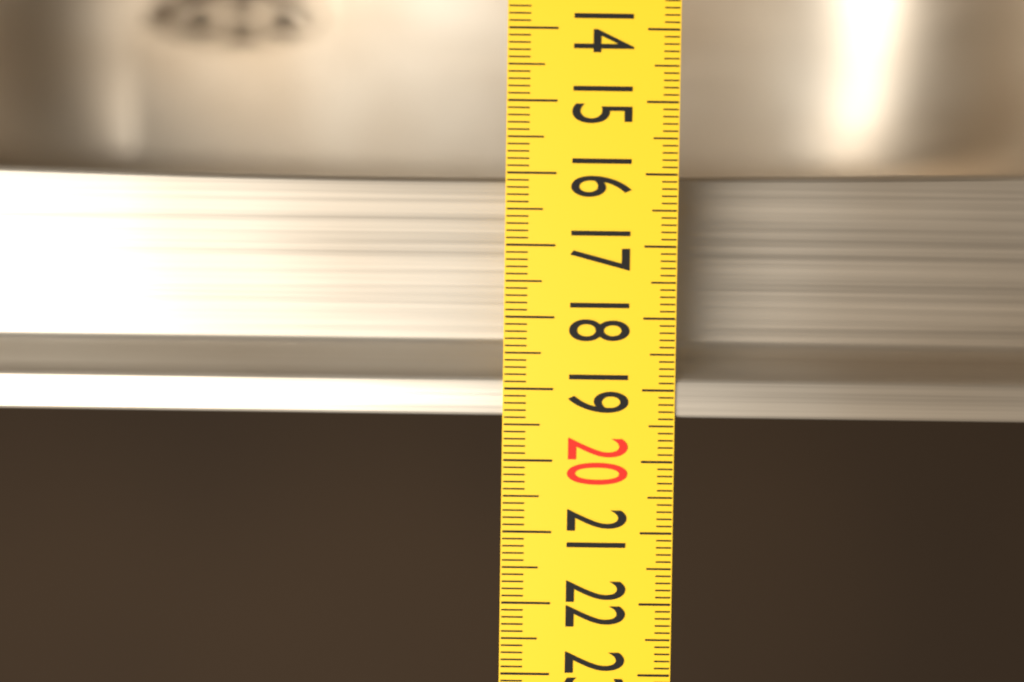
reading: 19.4 (no unit)
